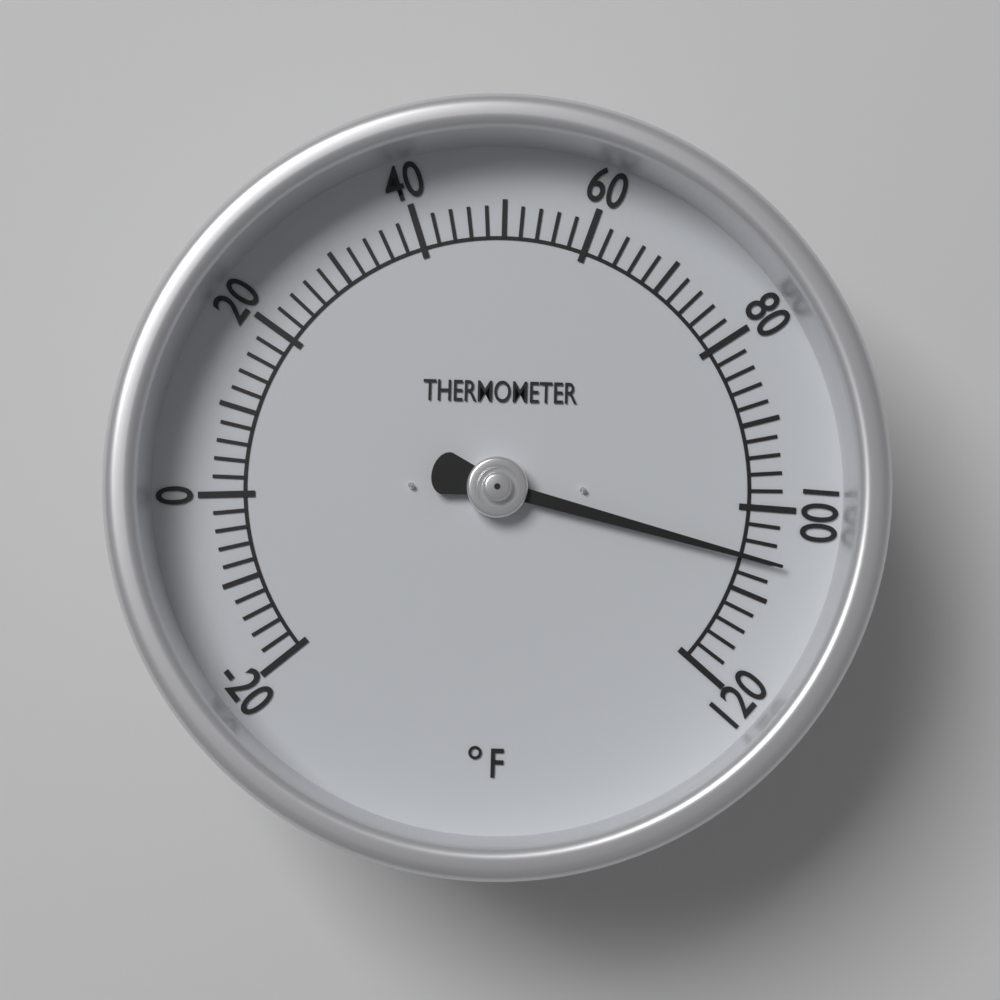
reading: 106 °F
